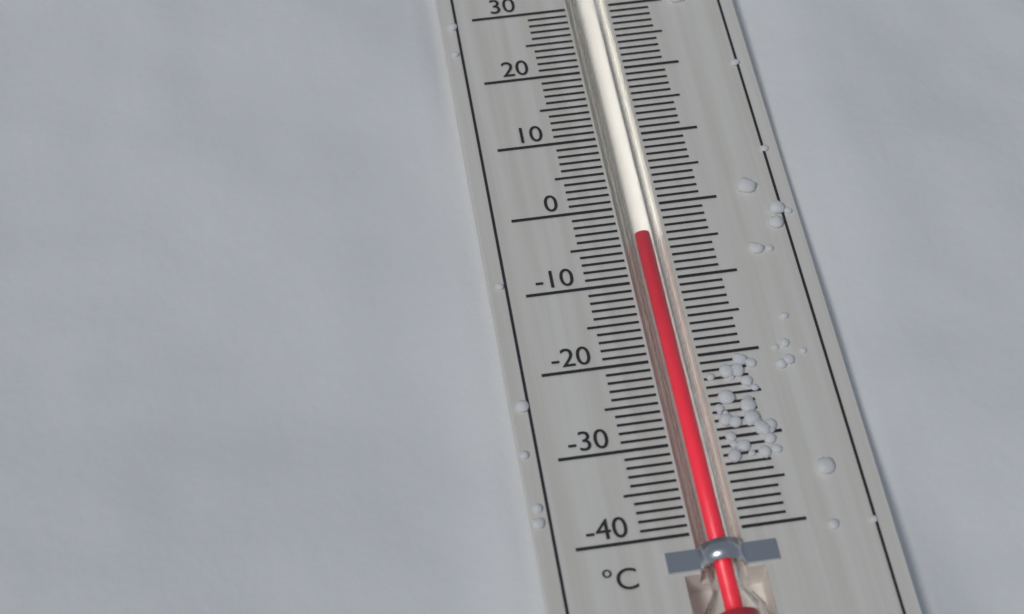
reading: -4 °C
